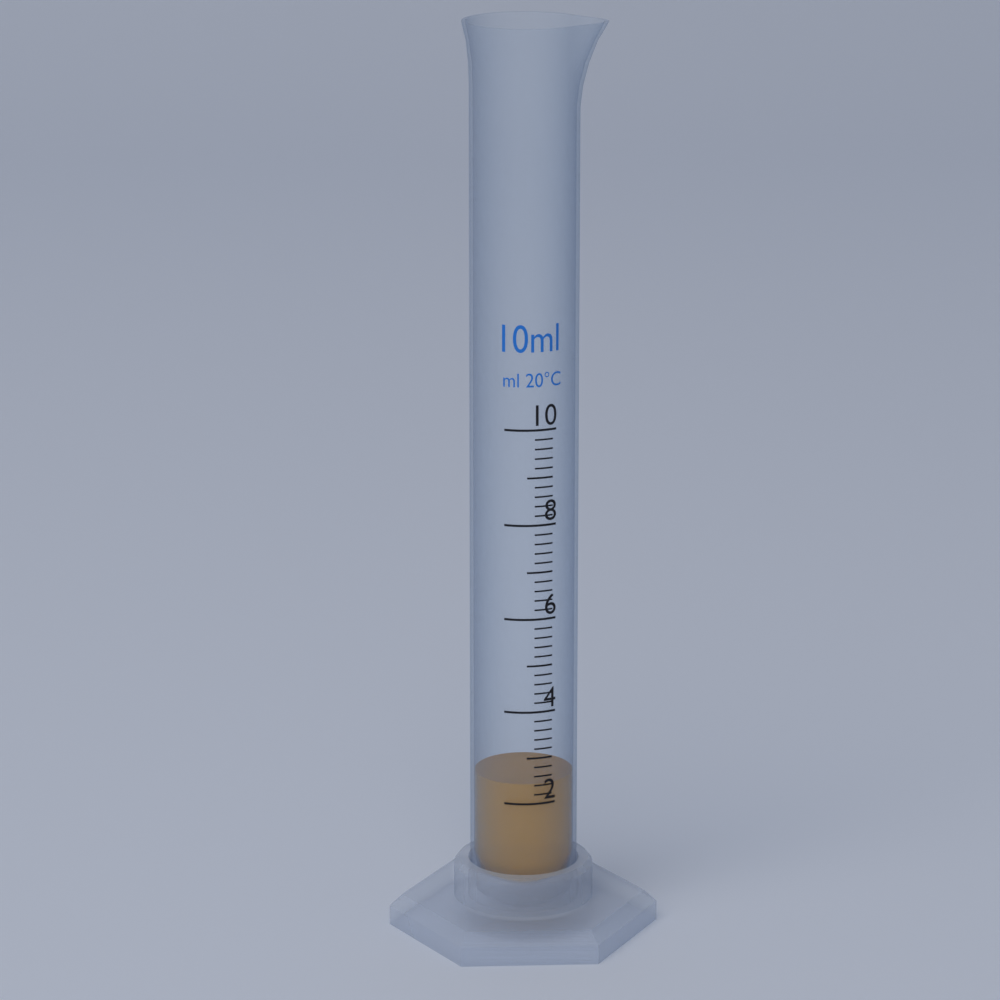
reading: 2.4 ml
